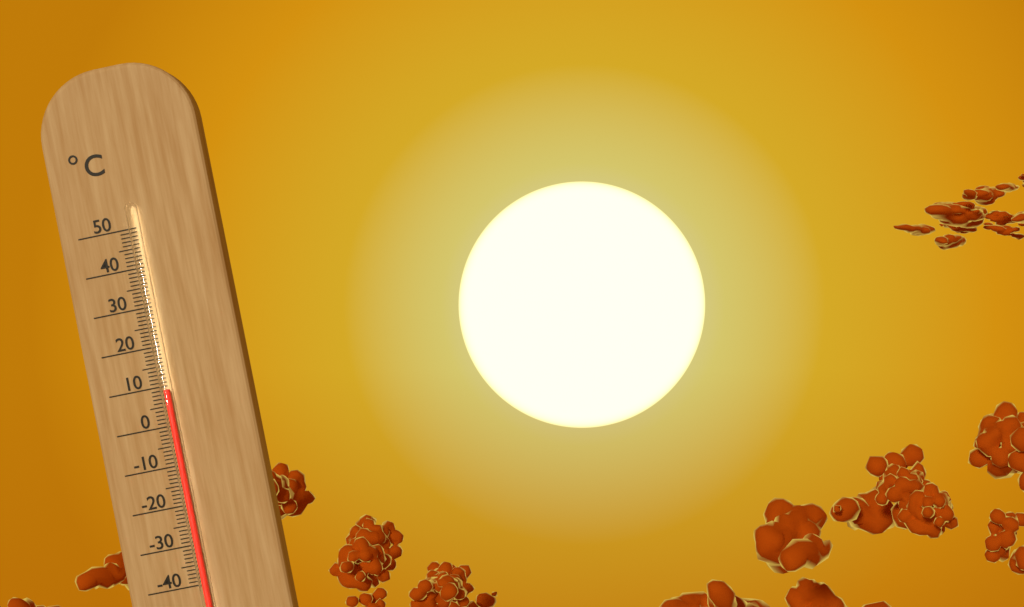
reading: 9 °C
